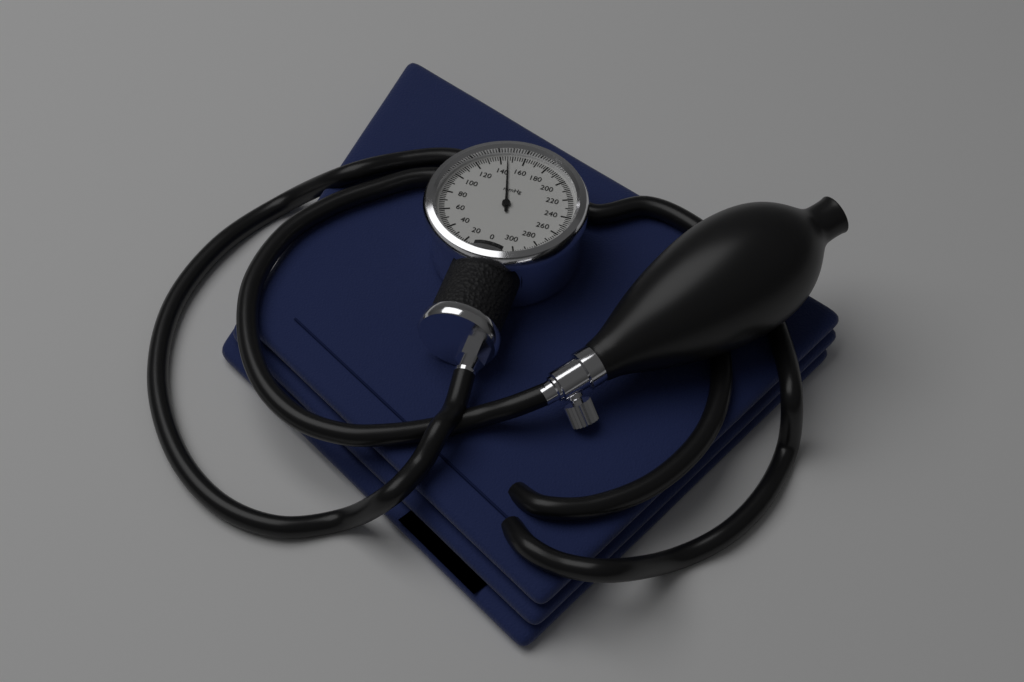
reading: 146 mmHg
